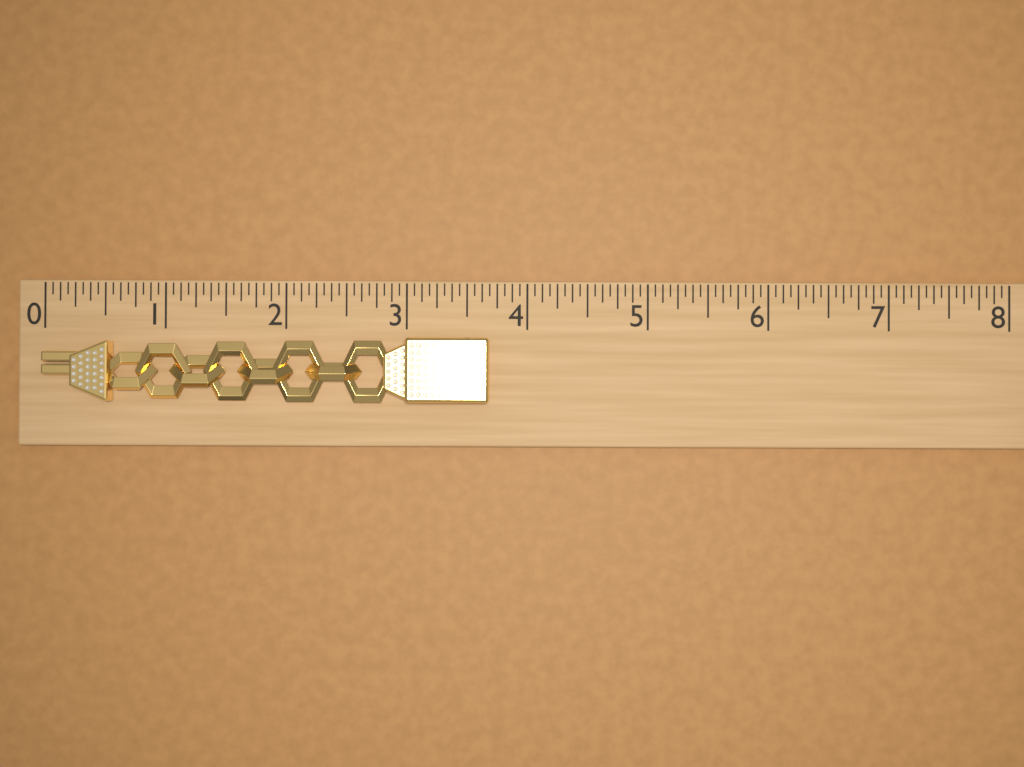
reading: 3.6875 (no unit)
